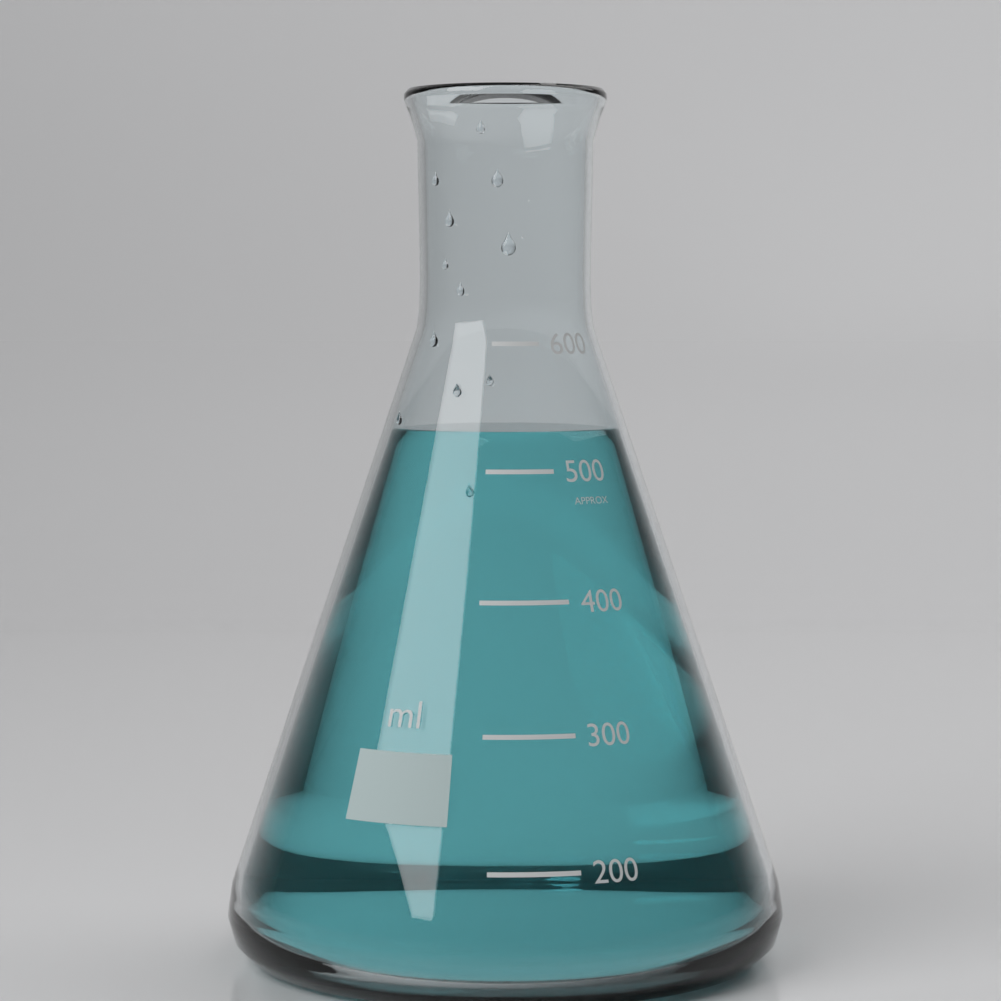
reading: 530 ml
